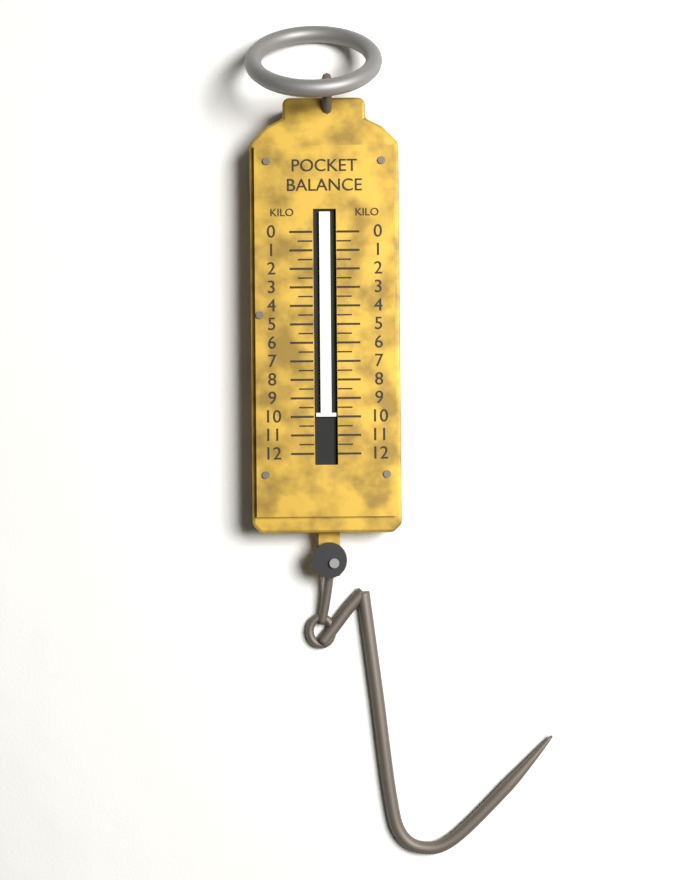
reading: 10.0 kg
